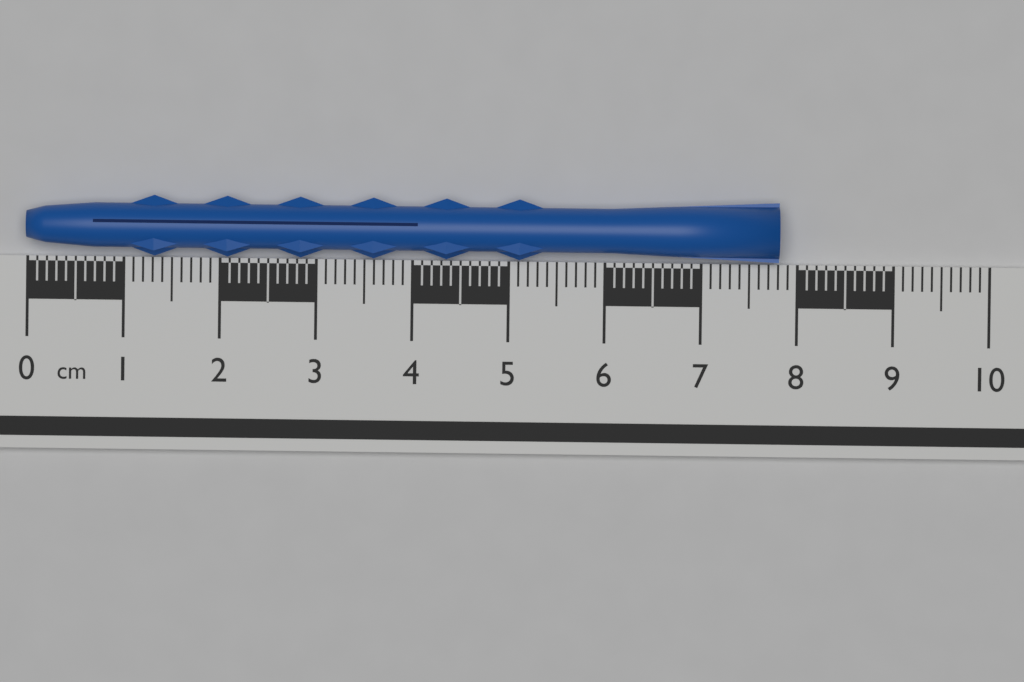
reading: 7.8 cm
